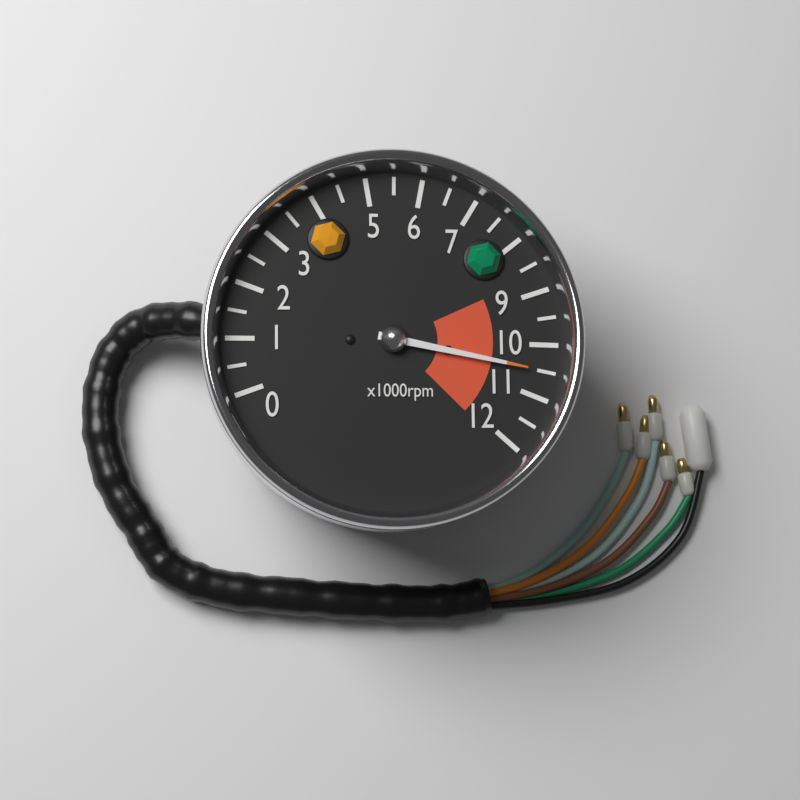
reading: 10500 rpm
